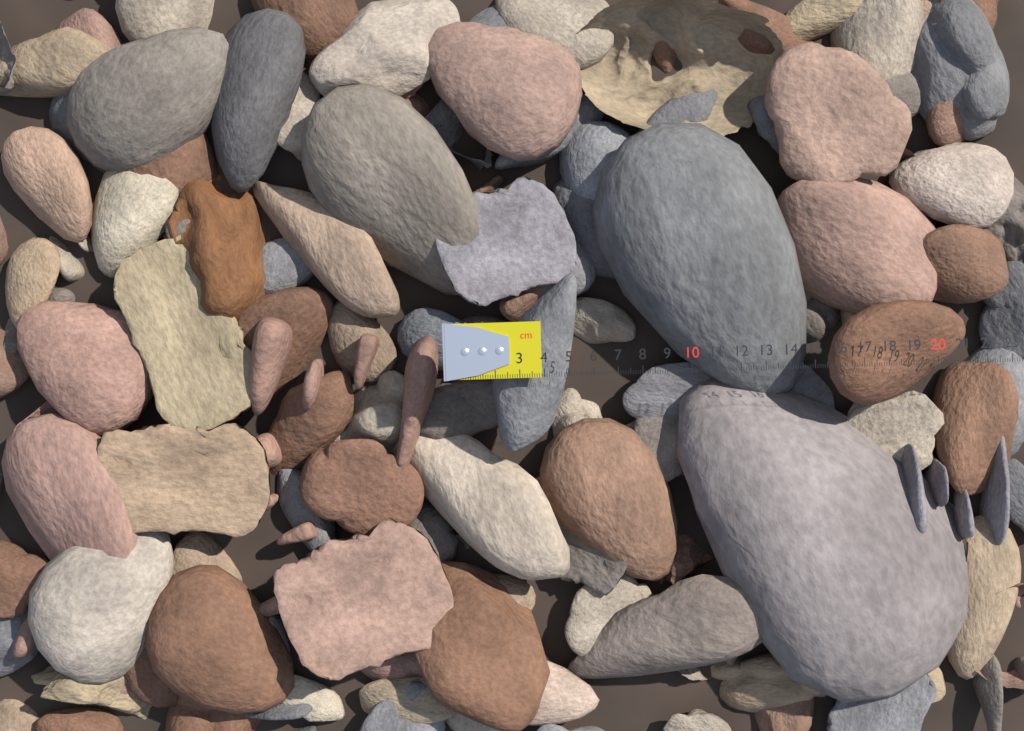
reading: 3.9 cm
